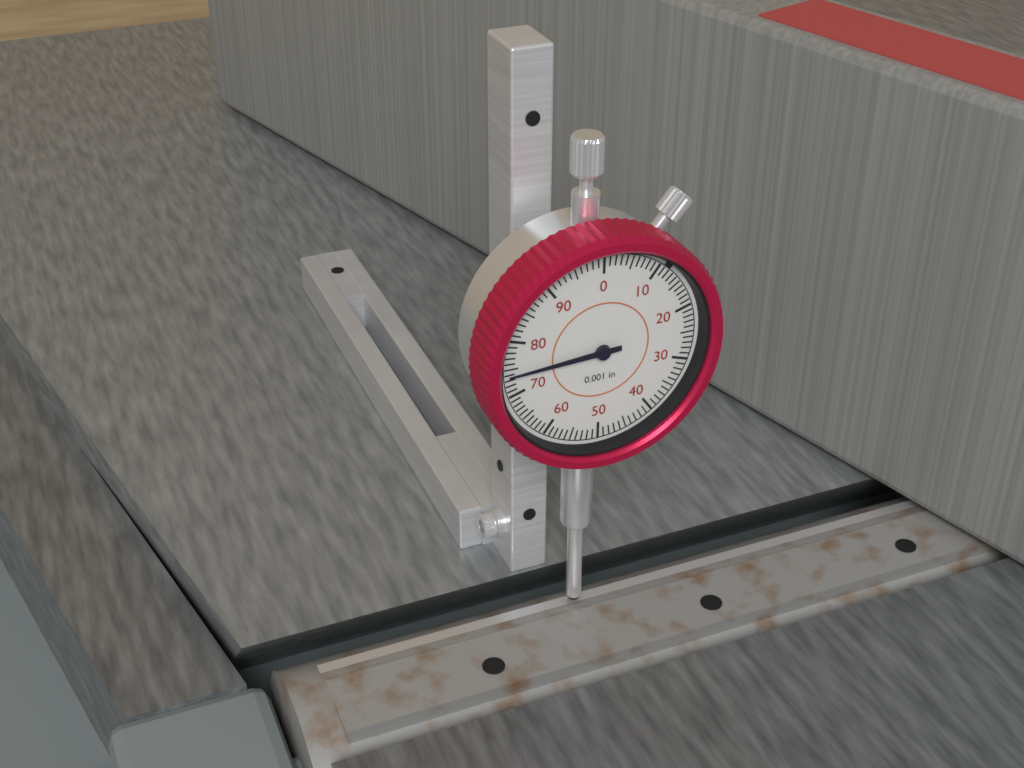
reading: 0.074 in
